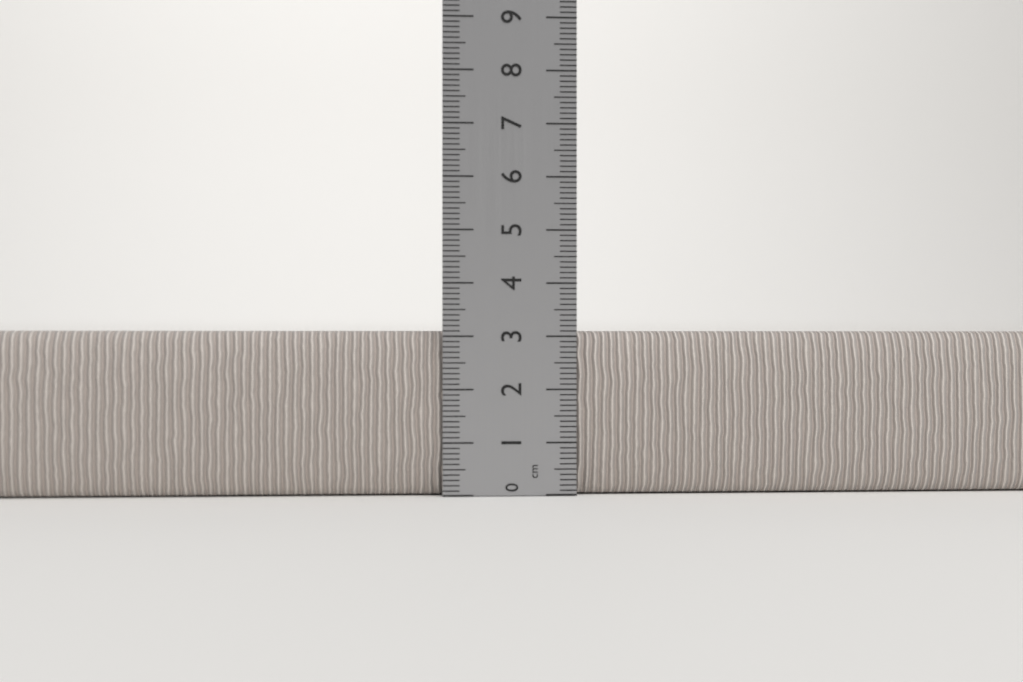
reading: 3.1 cm
